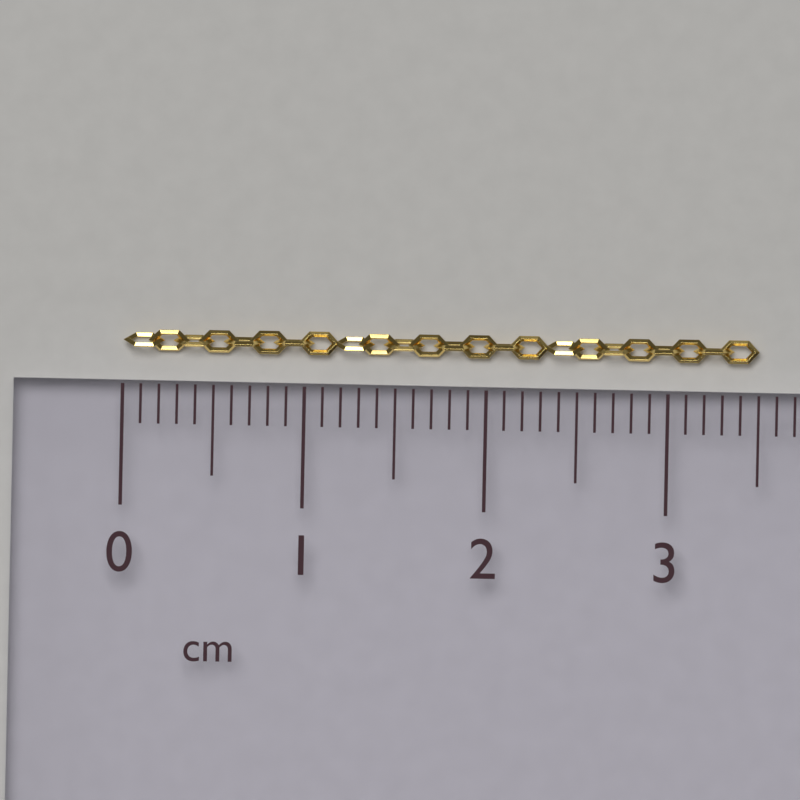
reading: 3.5 cm
